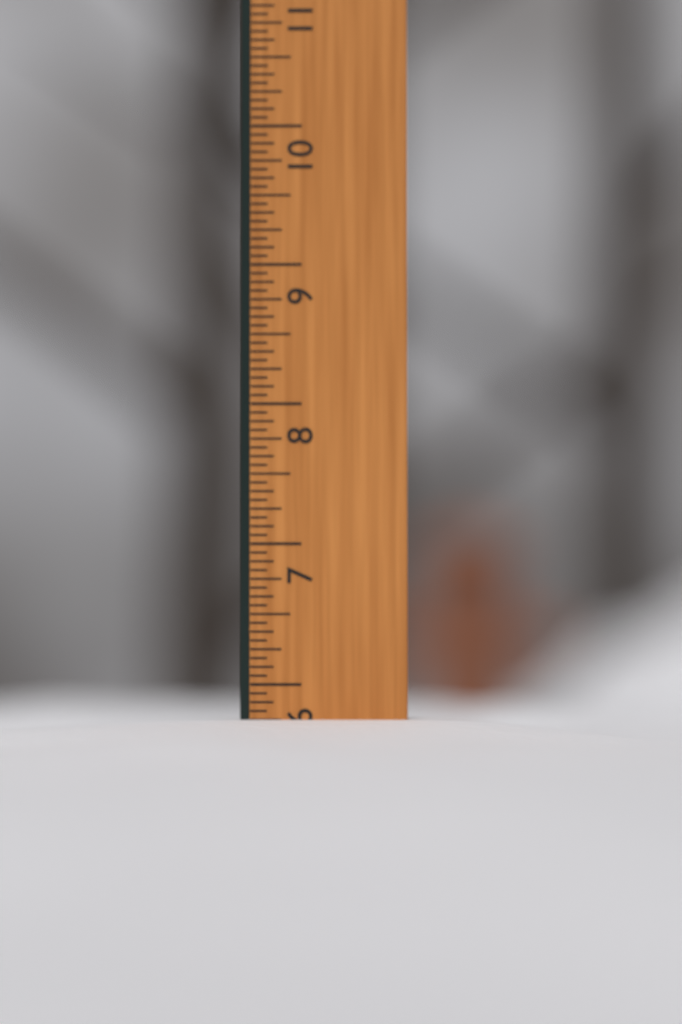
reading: 5.7500 in
